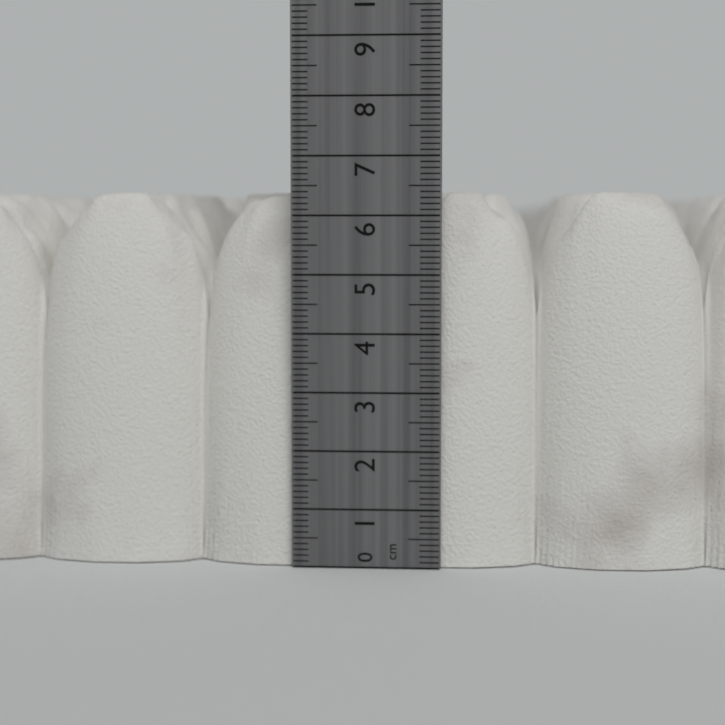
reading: 6.4 cm
